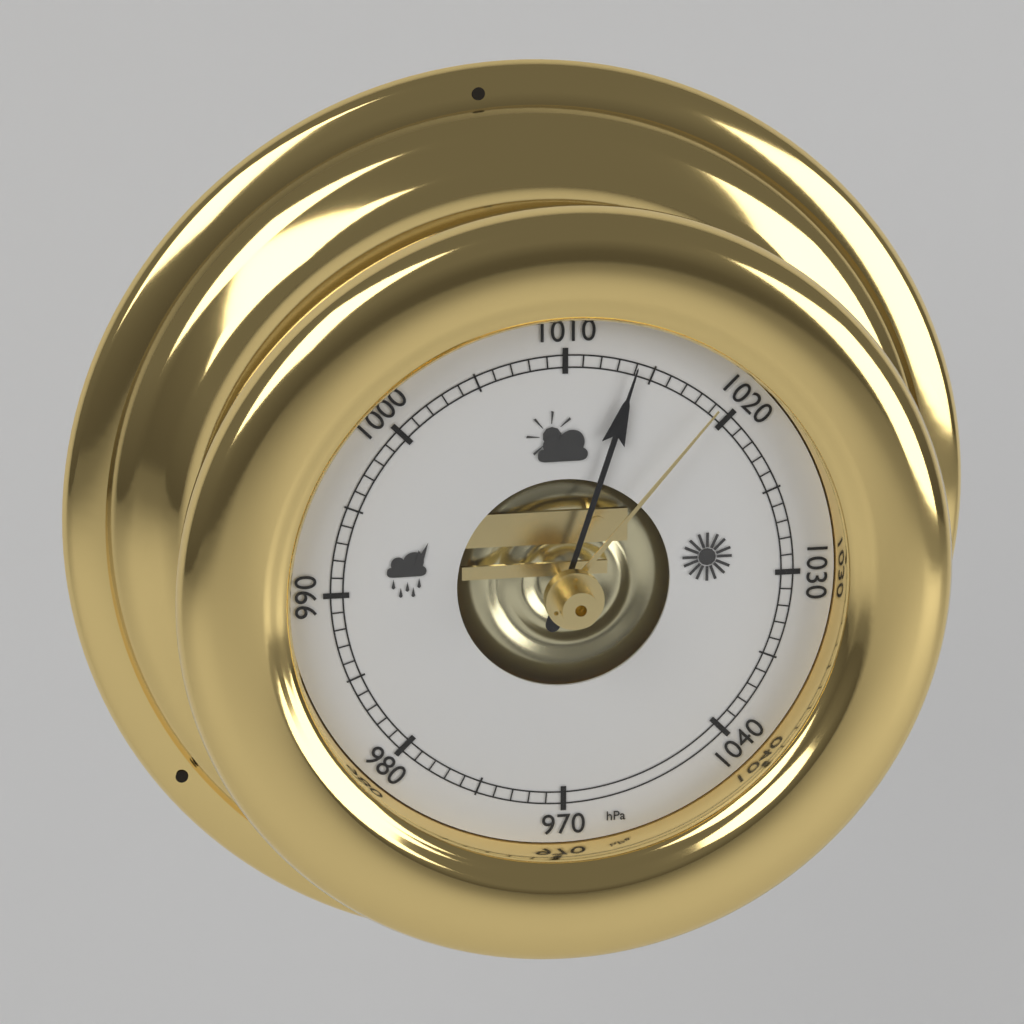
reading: 1014 hPa
